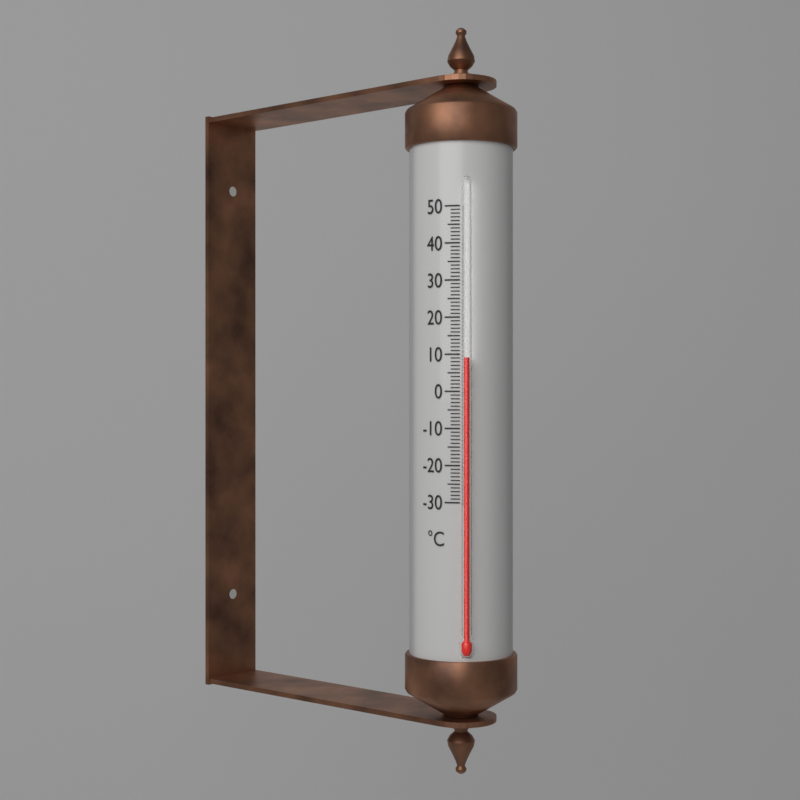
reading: 9 °C
